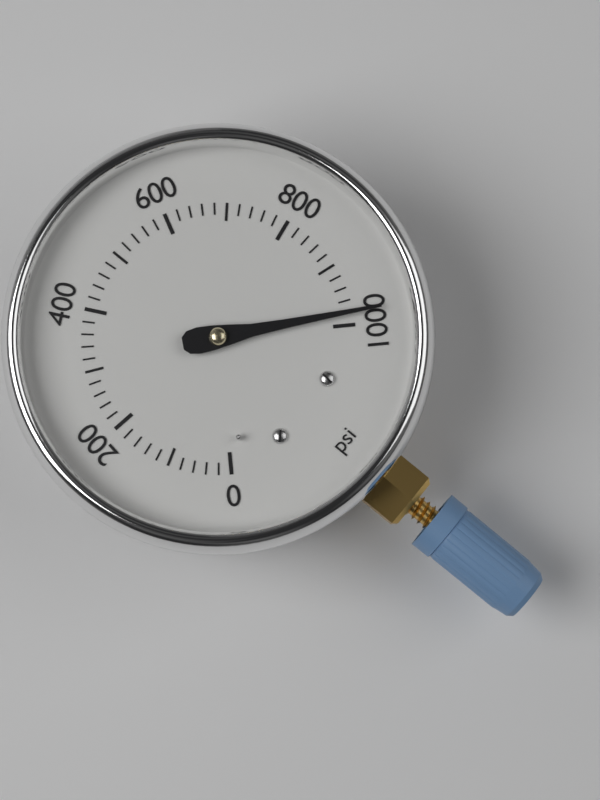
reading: 980 psi
